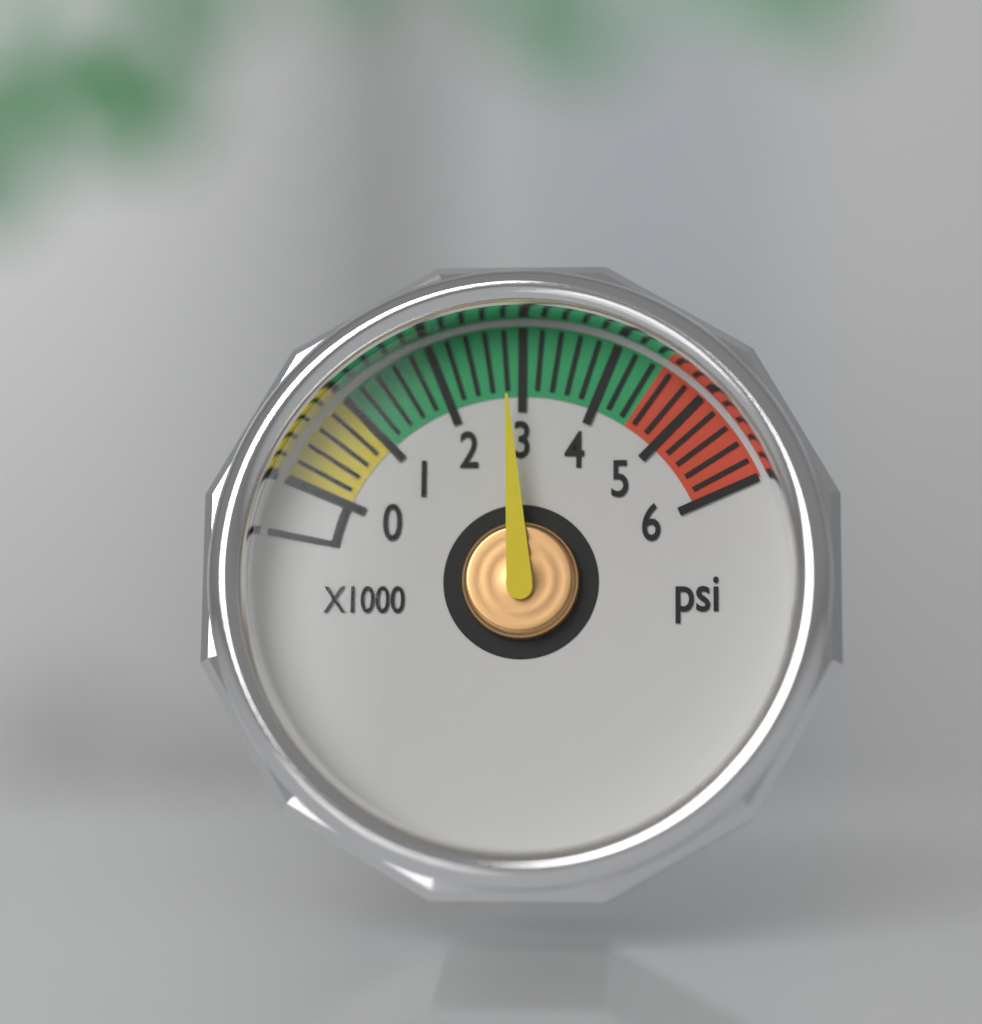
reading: 2800 psi
